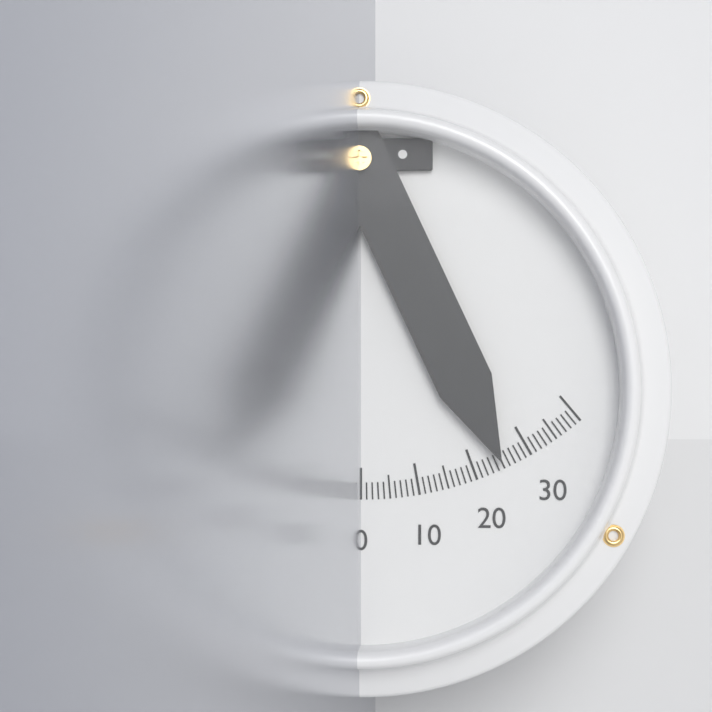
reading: 25 (no unit)
